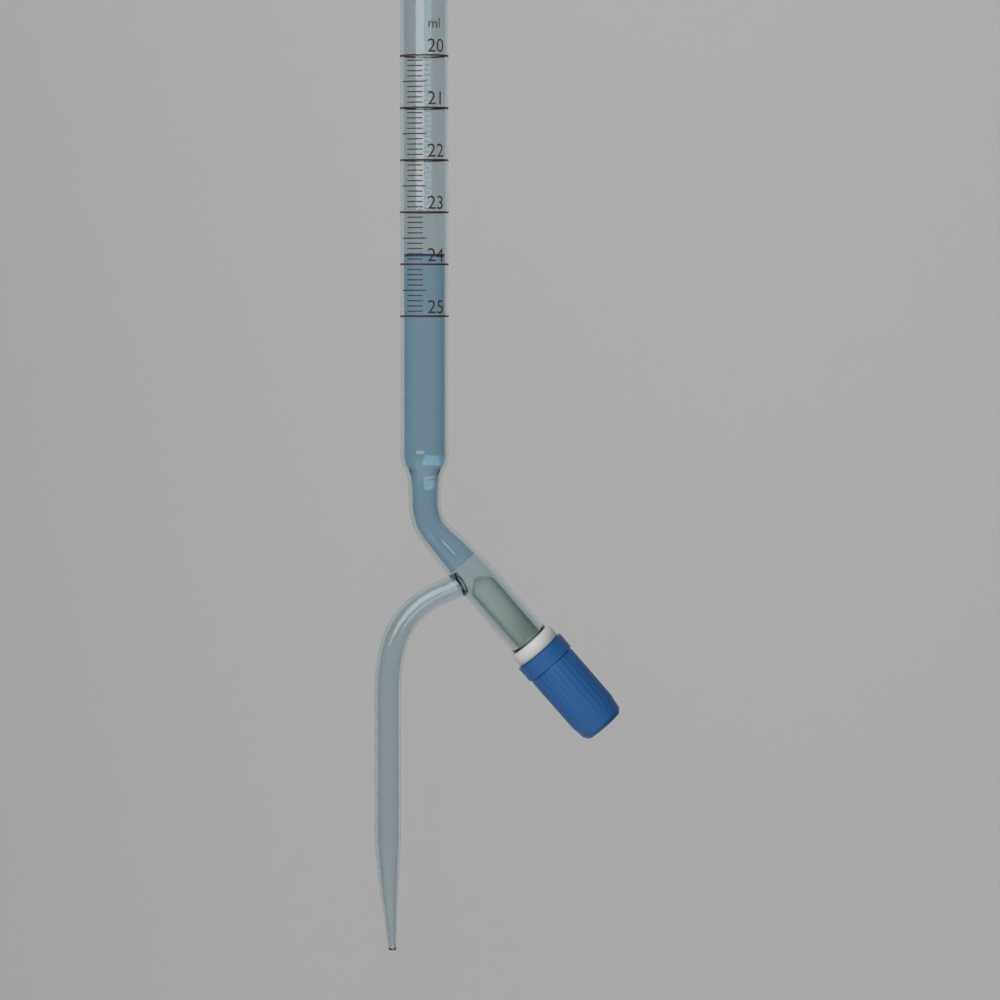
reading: 23.8 ml
